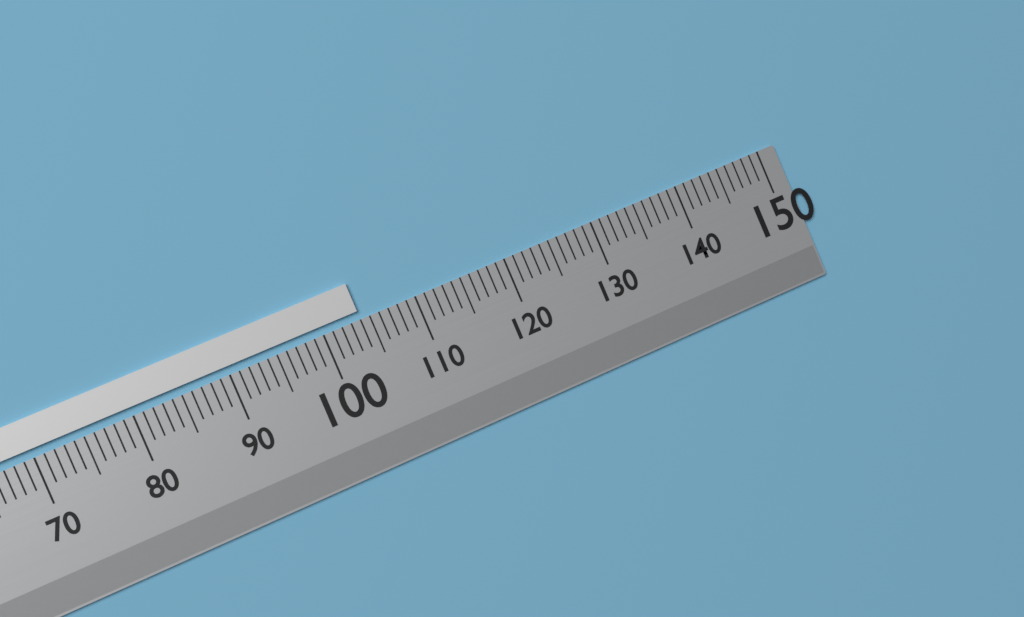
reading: 104 (no unit)
